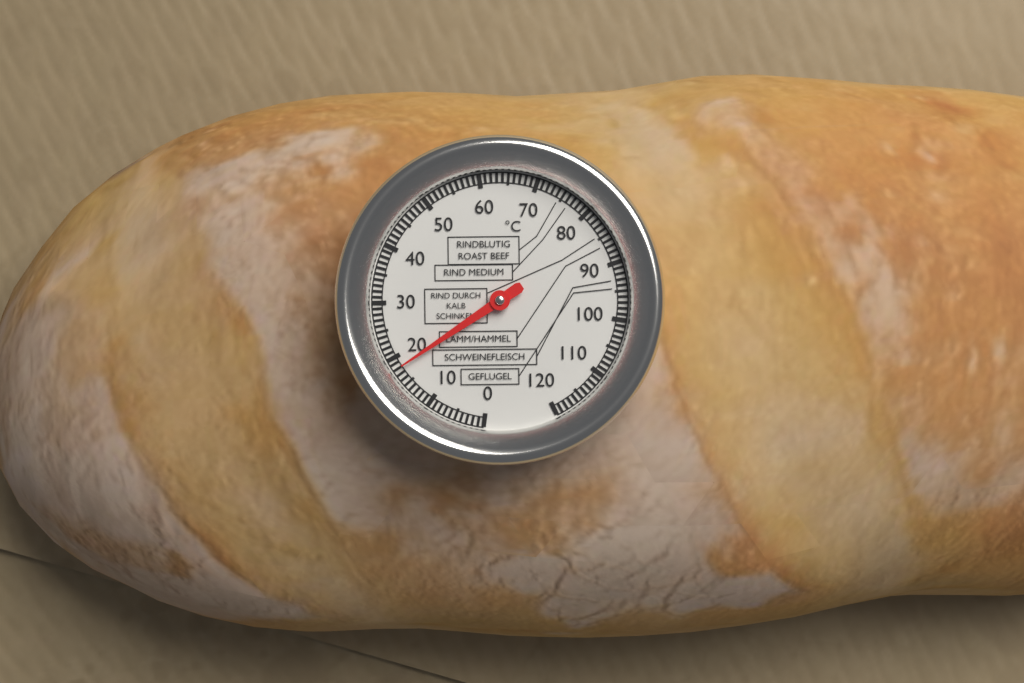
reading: 18 °C
